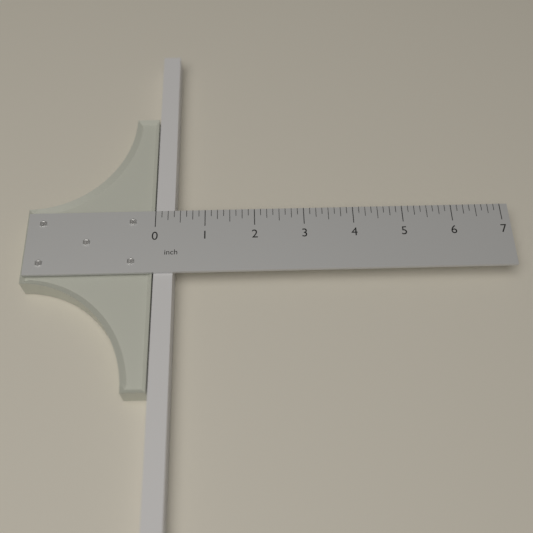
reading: 0.375 inch
